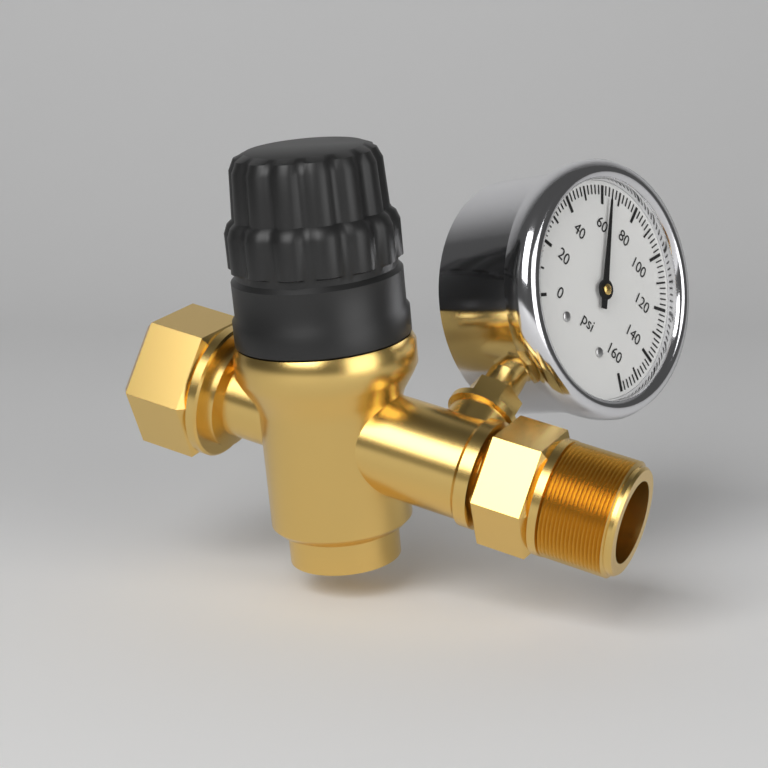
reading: 64 psi
